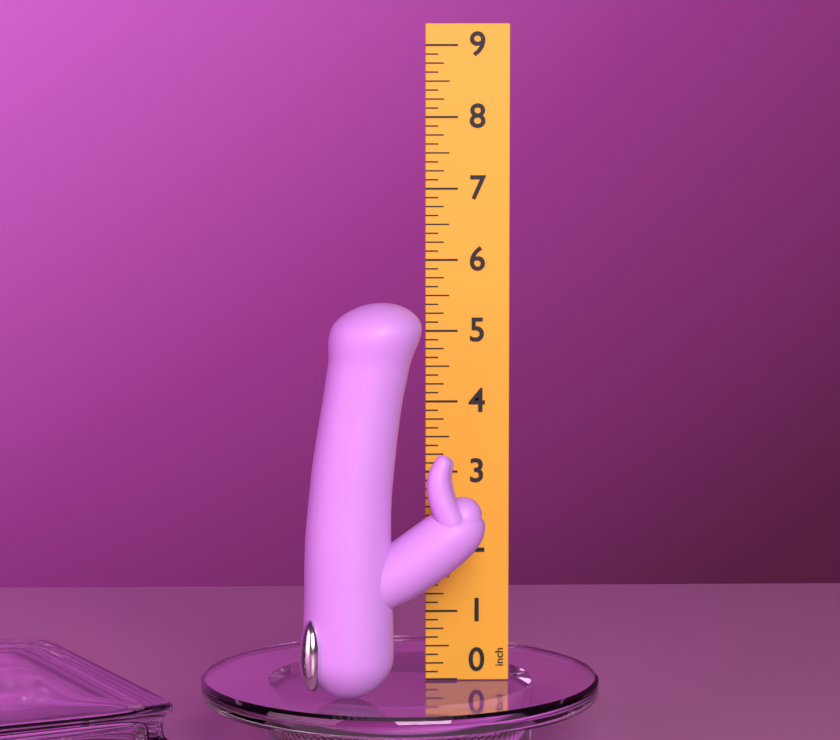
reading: 5.500 inch
